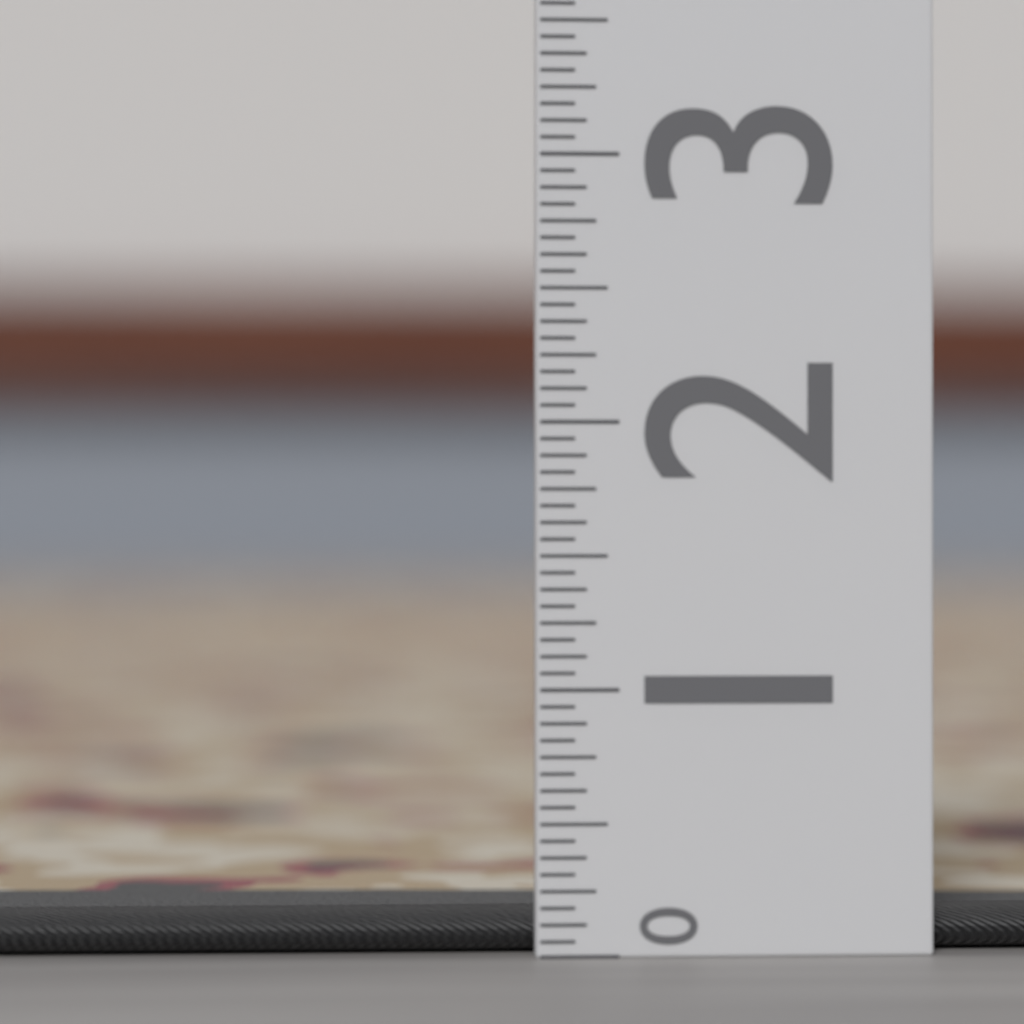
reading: 0.2500 (no unit)
